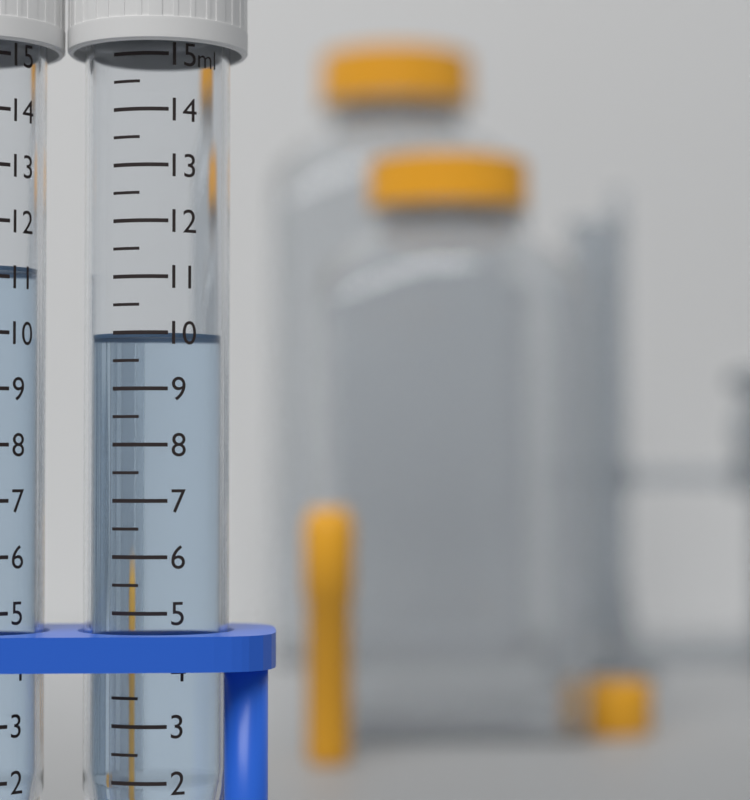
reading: 10.0 ml
